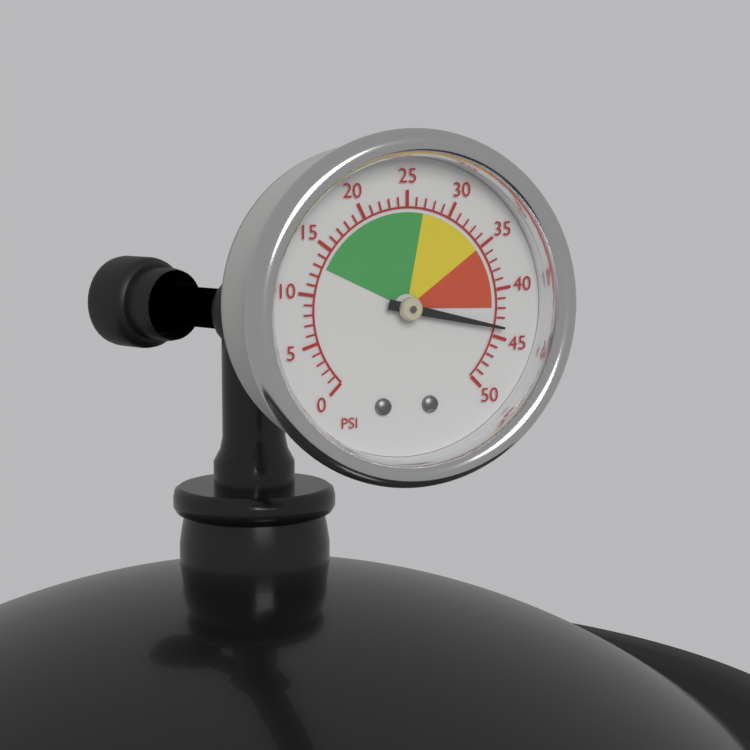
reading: 44 psi
